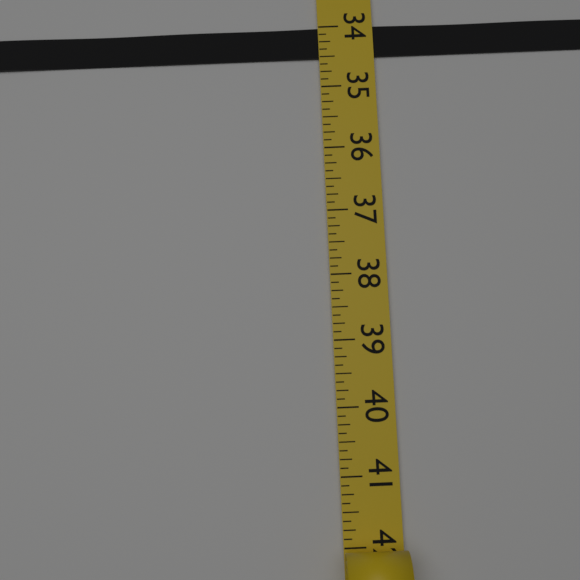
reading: 34.500 (no unit)
